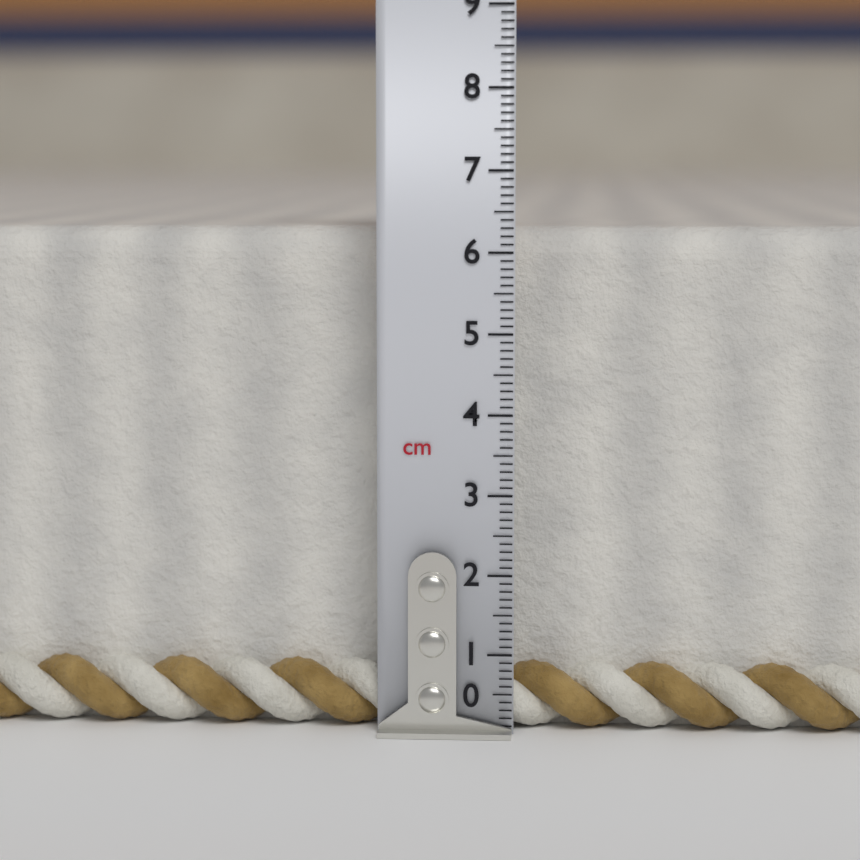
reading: 6.3 cm
